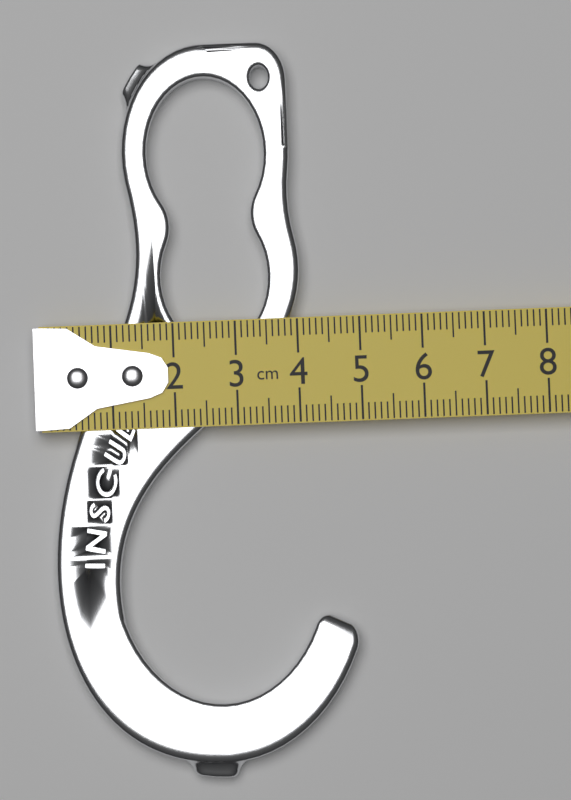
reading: 4.8 cm
